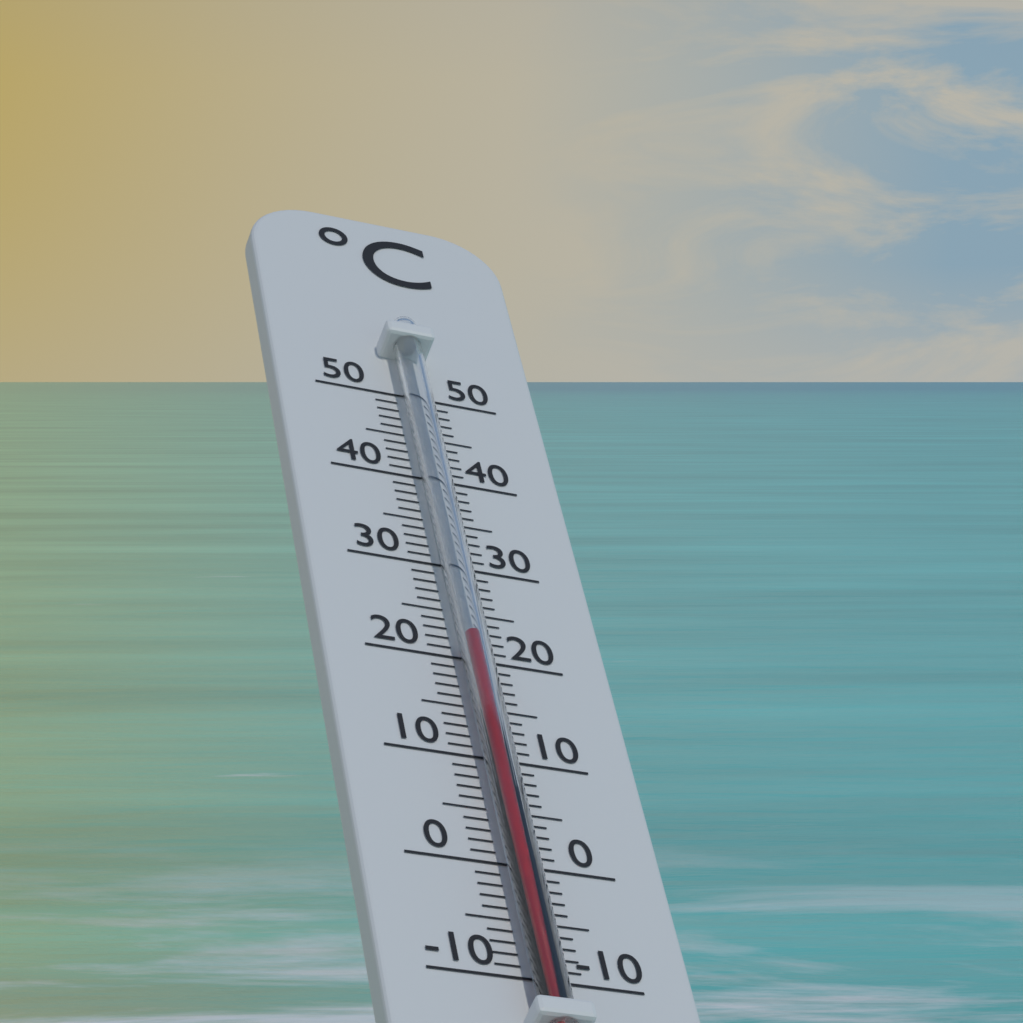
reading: 21 °C
